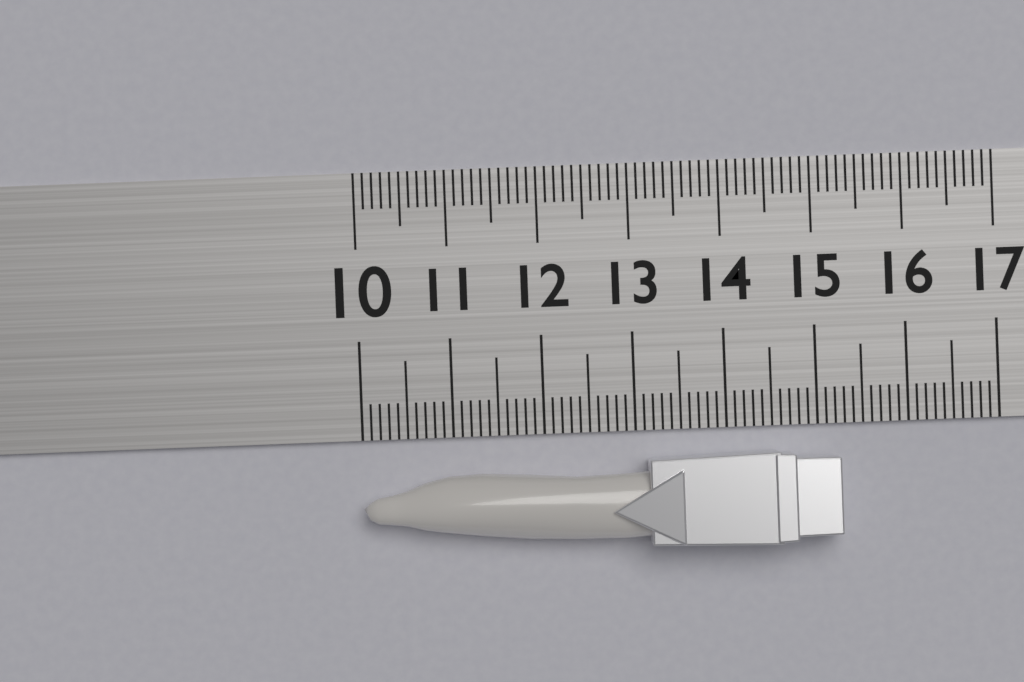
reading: 15.2 (no unit)
